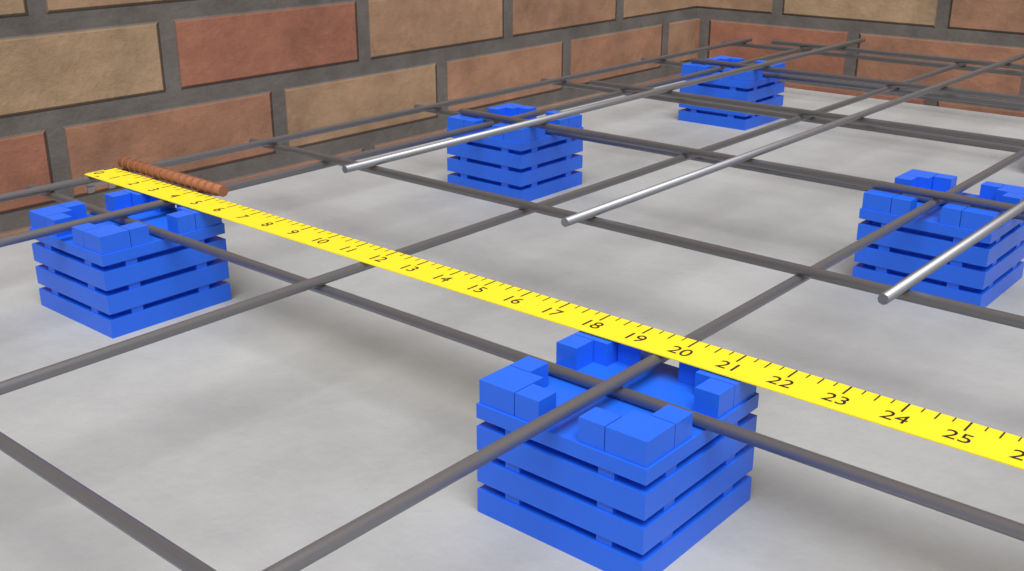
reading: 5.00 in
